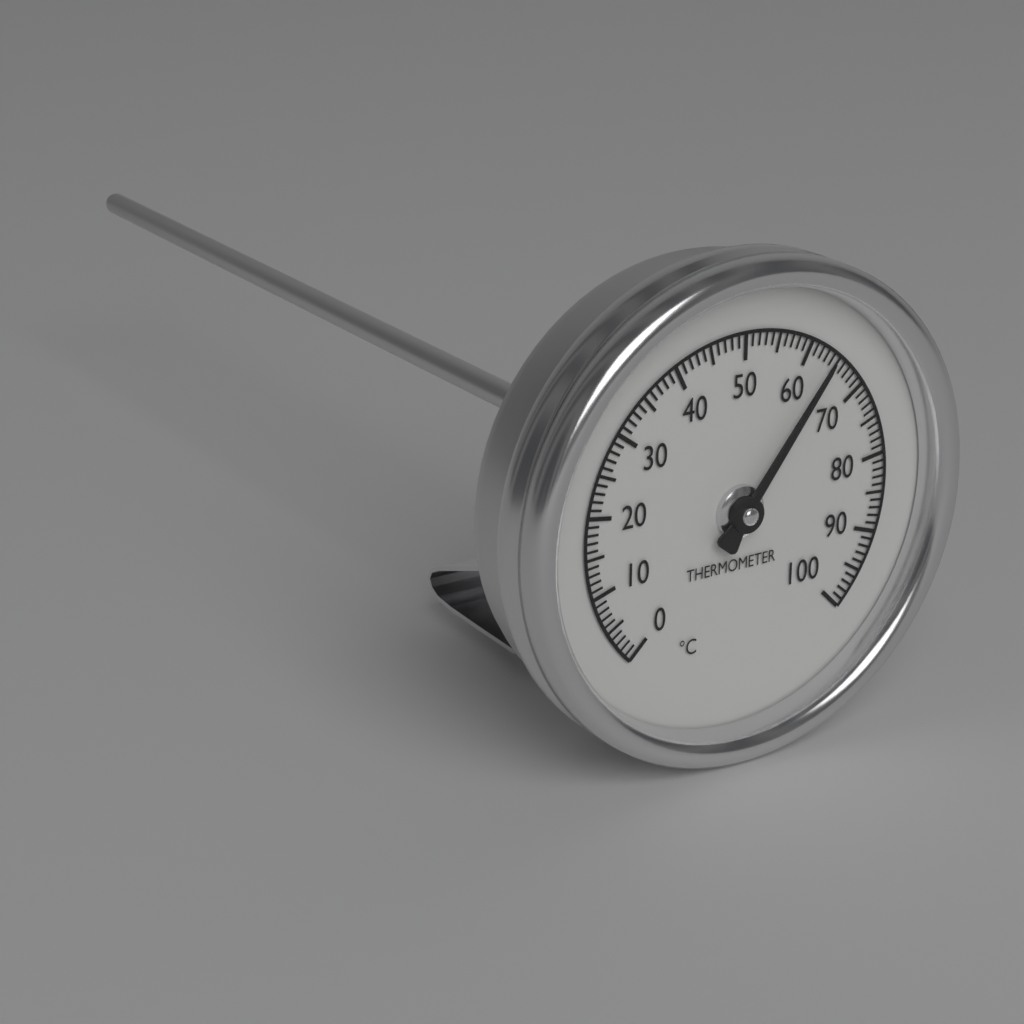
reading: 64 °C
